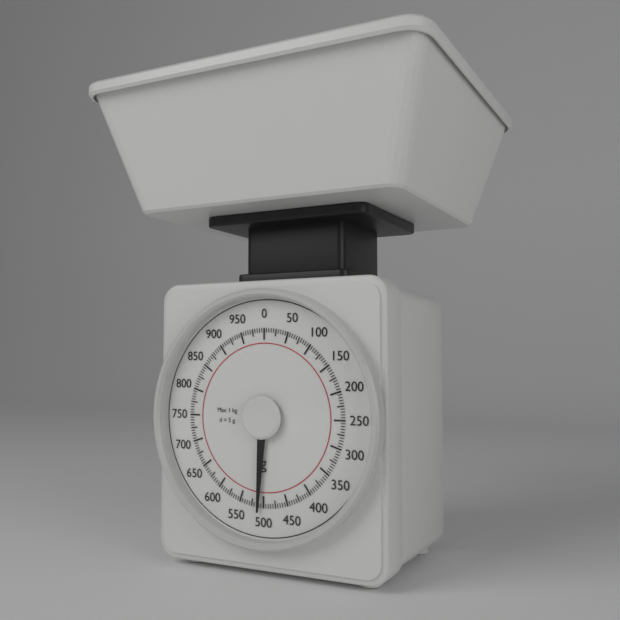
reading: 510 g
